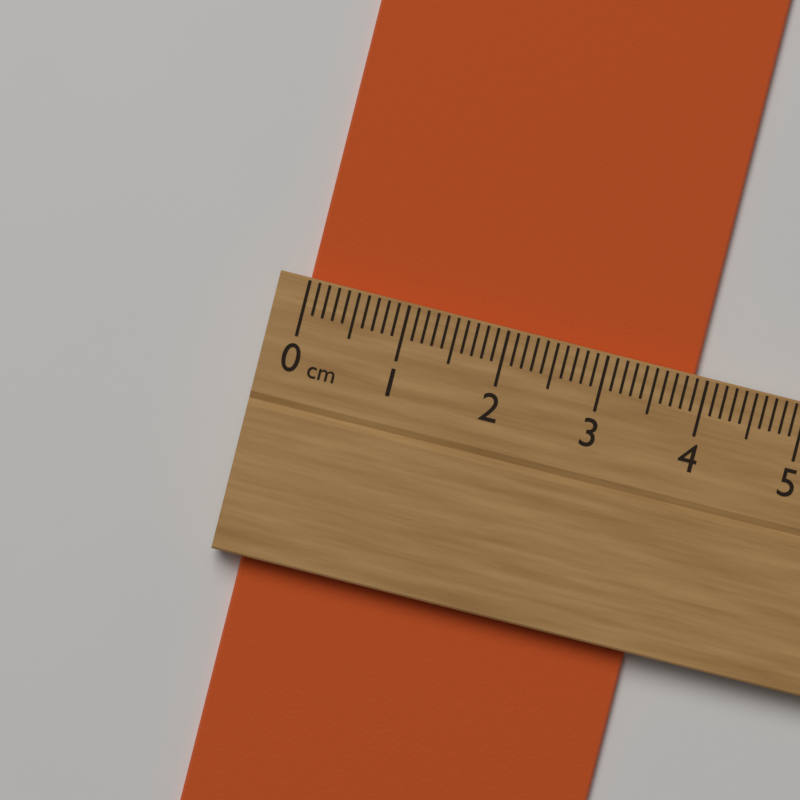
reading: 3.9 cm
